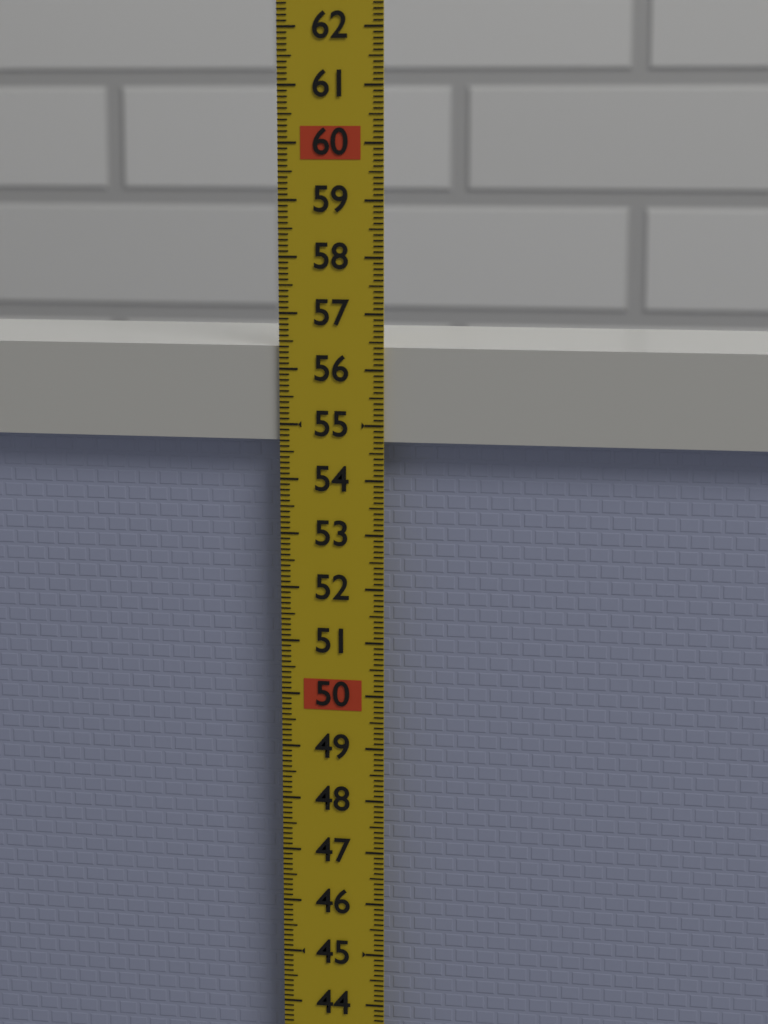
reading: 56.4 (no unit)
